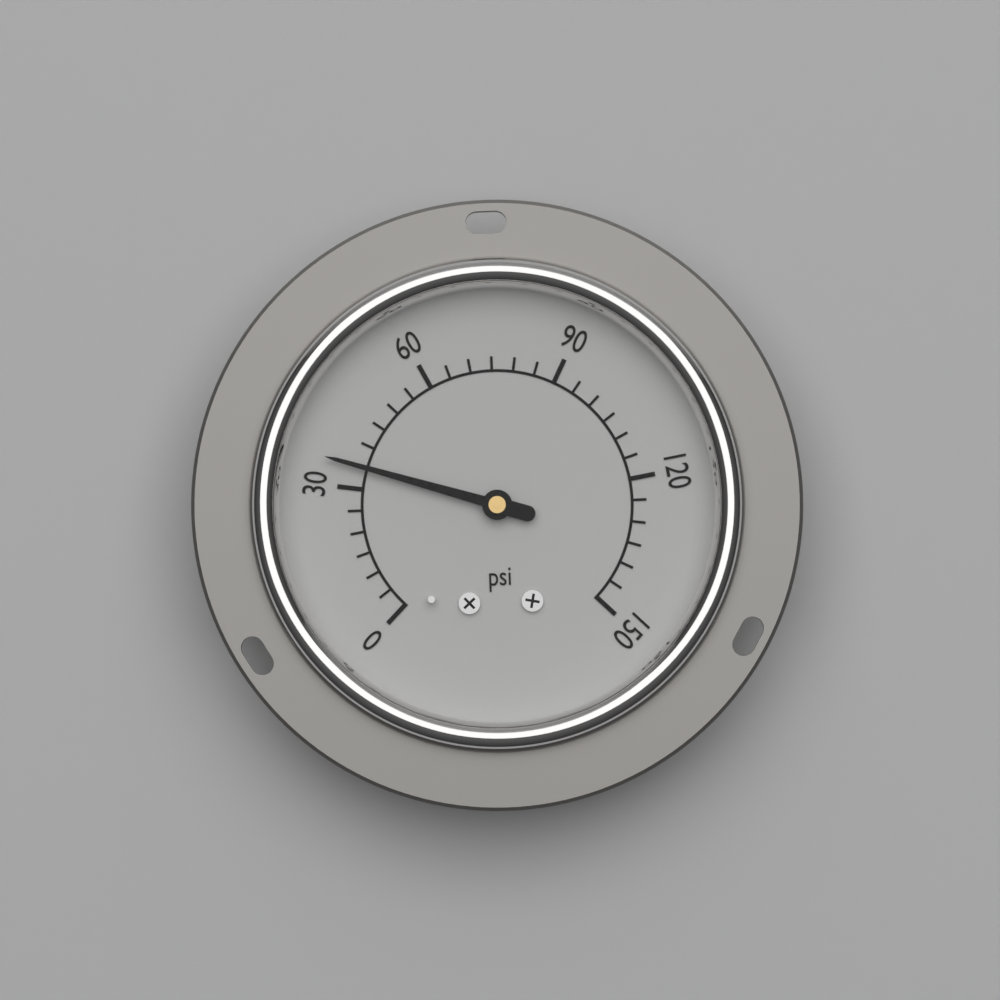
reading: 35 psi
